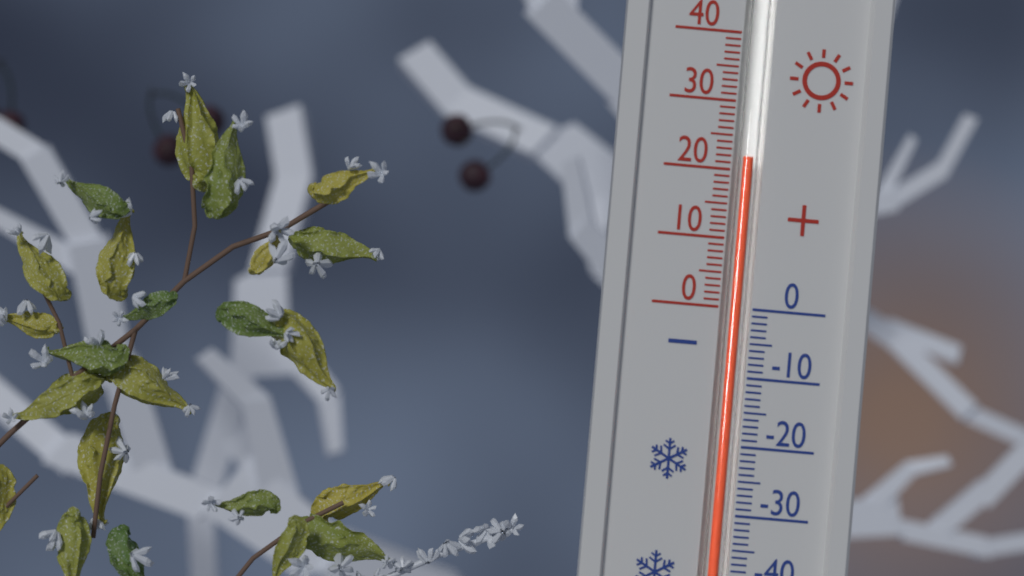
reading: 22 (no unit)
